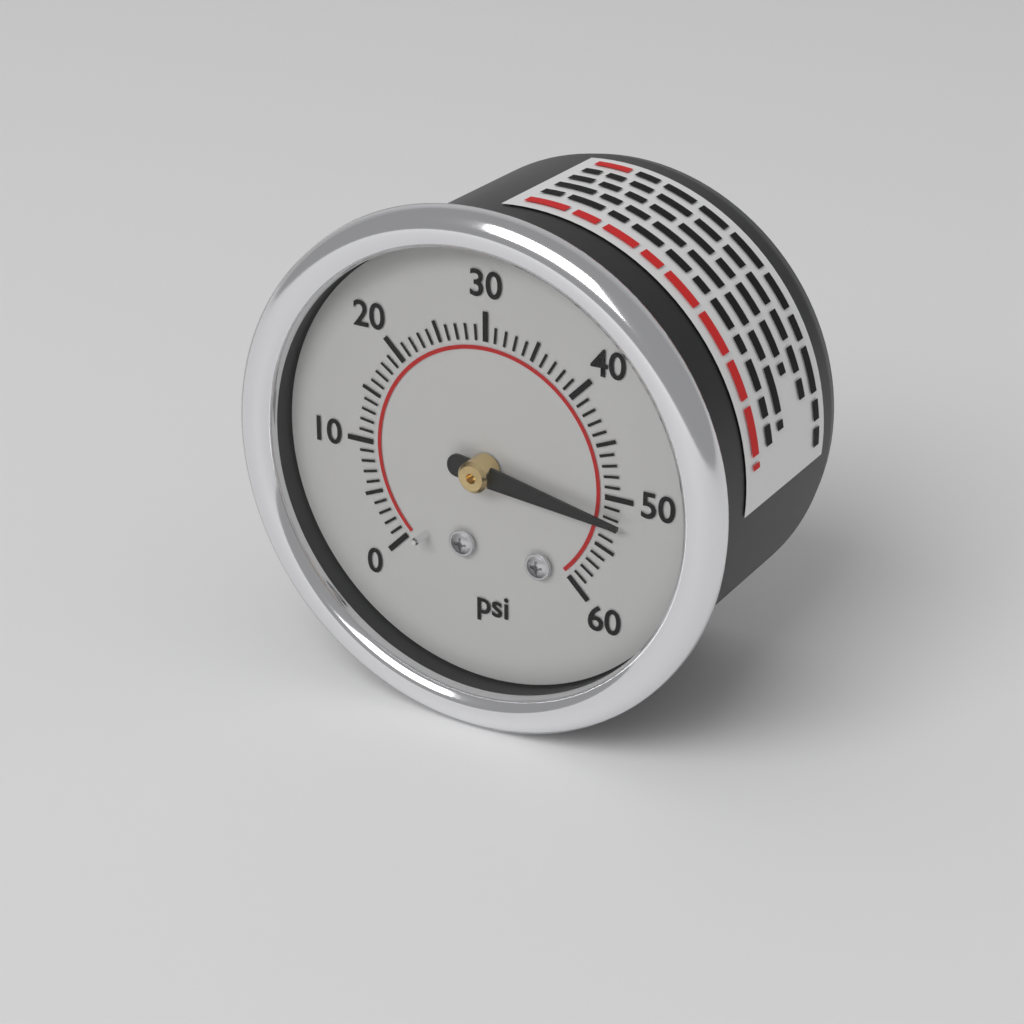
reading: 52 psi
